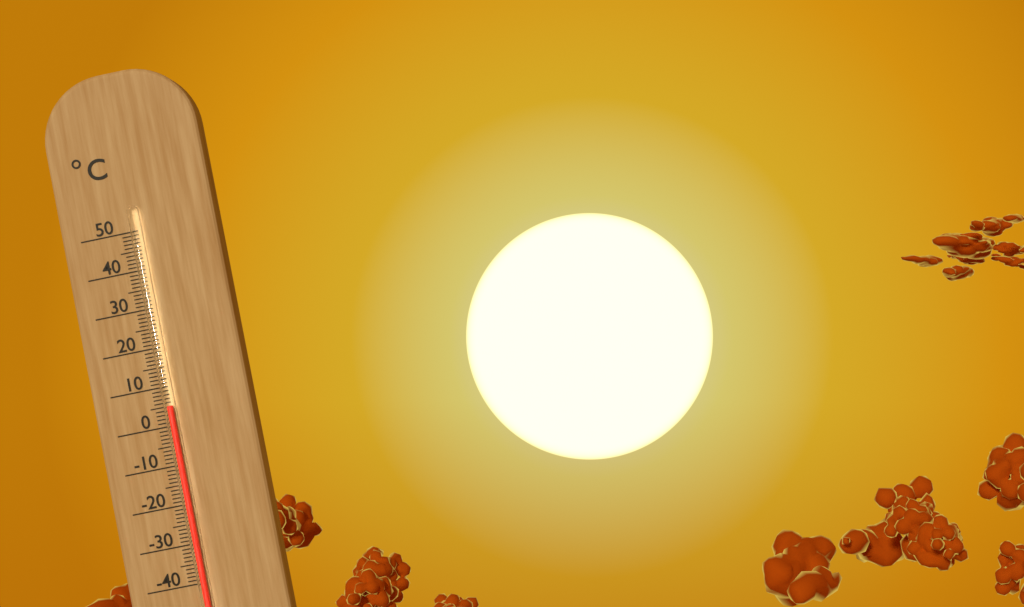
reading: 5 °C
